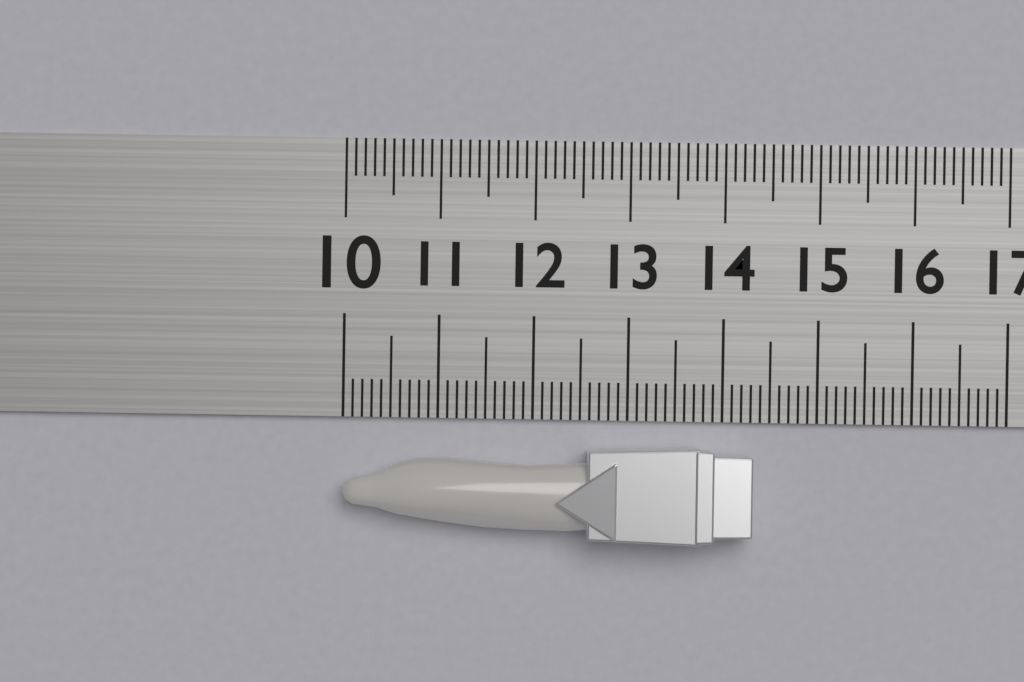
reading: 14.3 (no unit)
